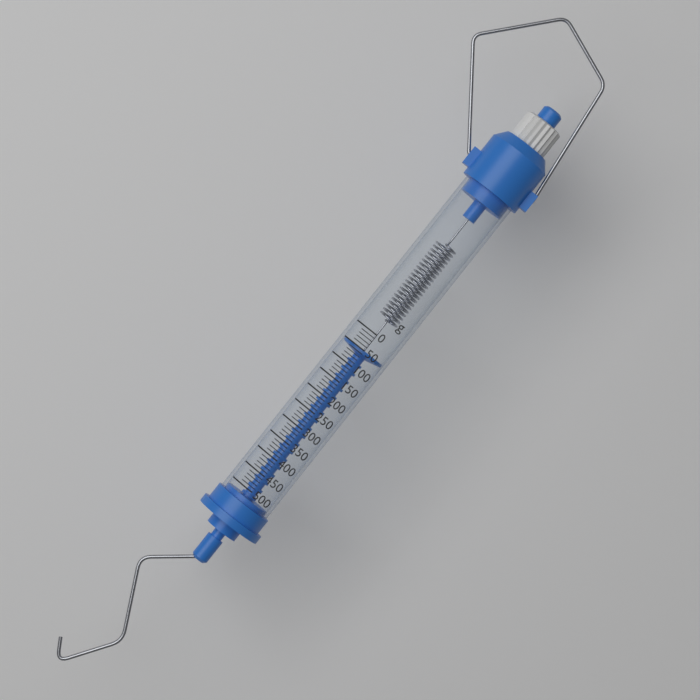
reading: 50 g
